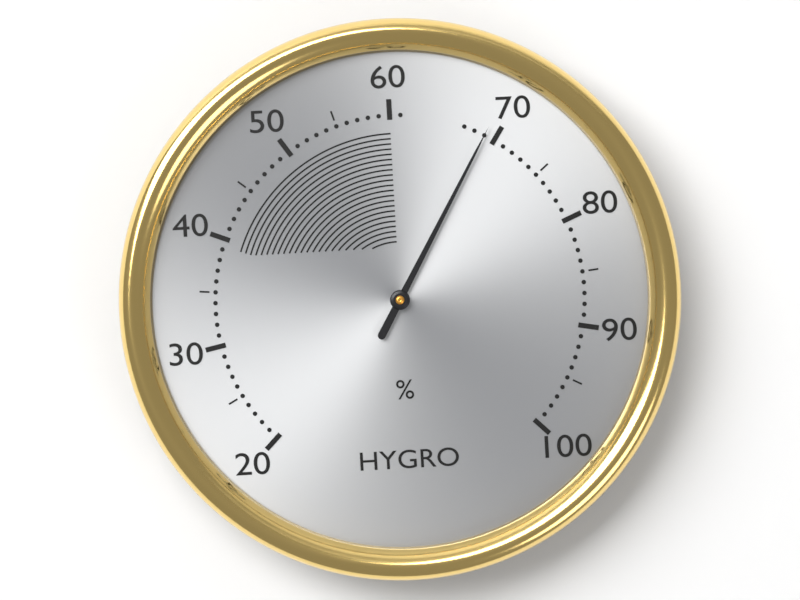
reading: 69 %
